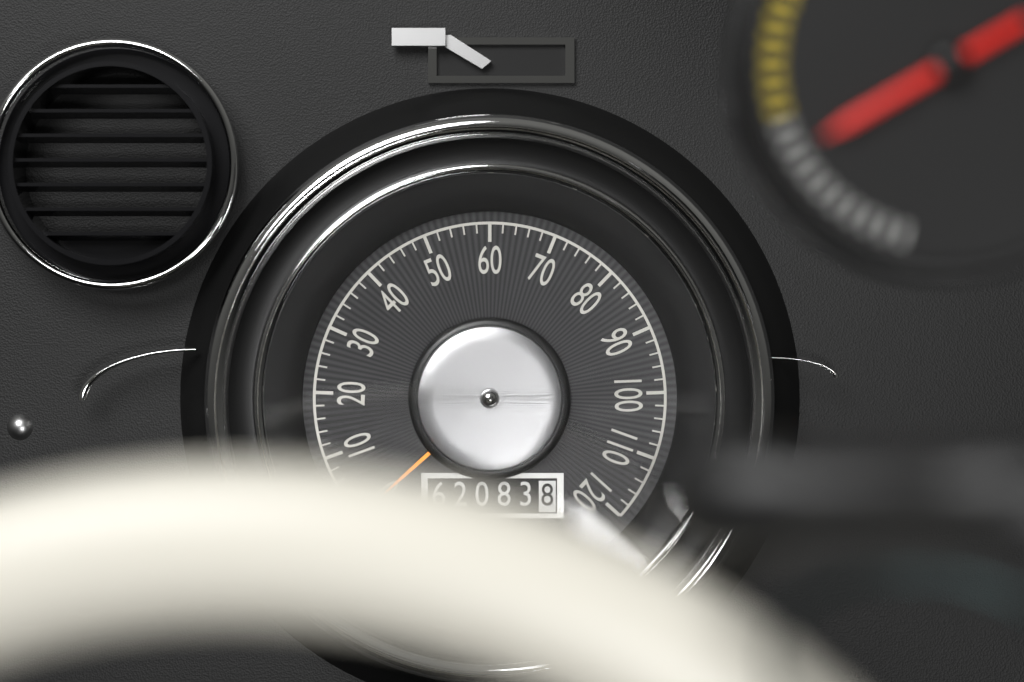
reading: 0 mph
